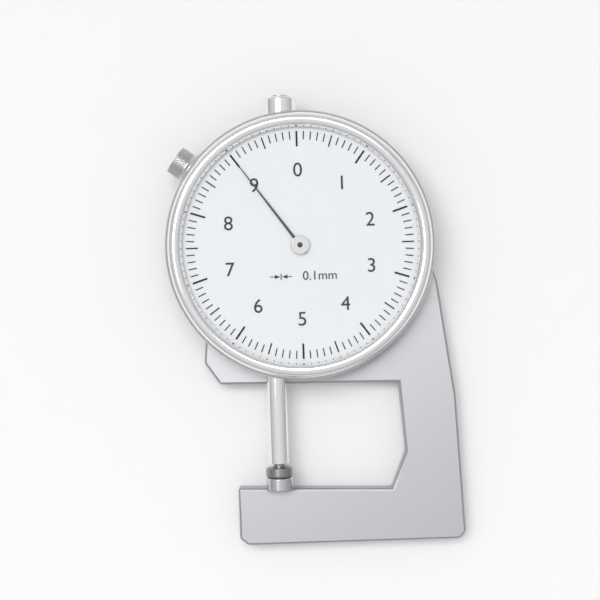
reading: 9.0 mm
